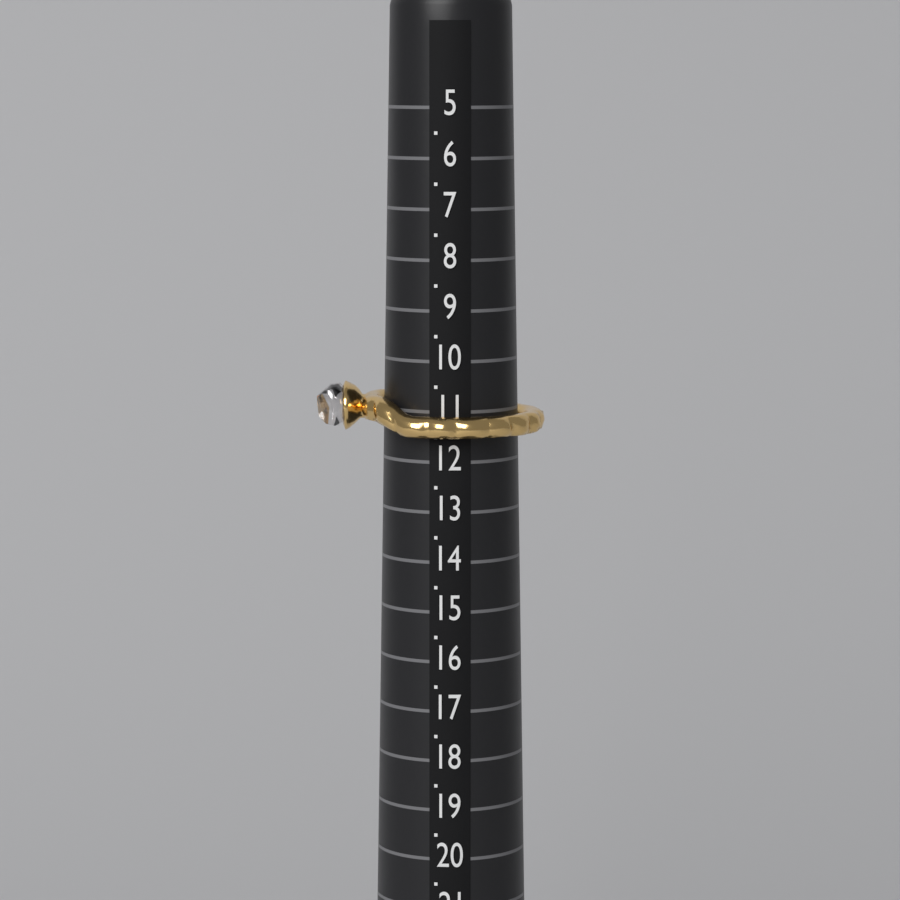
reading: 11.5 (no unit)
